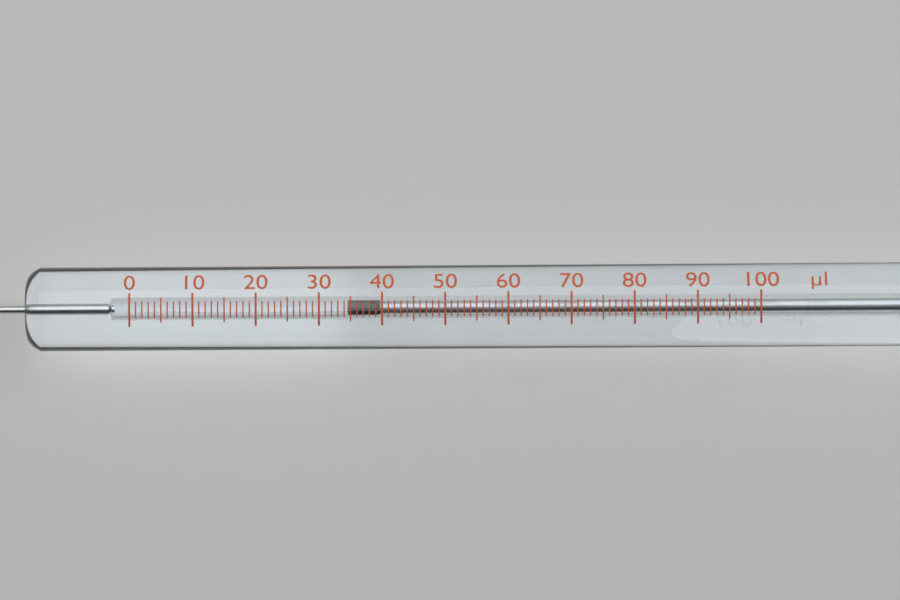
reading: 35 µl
